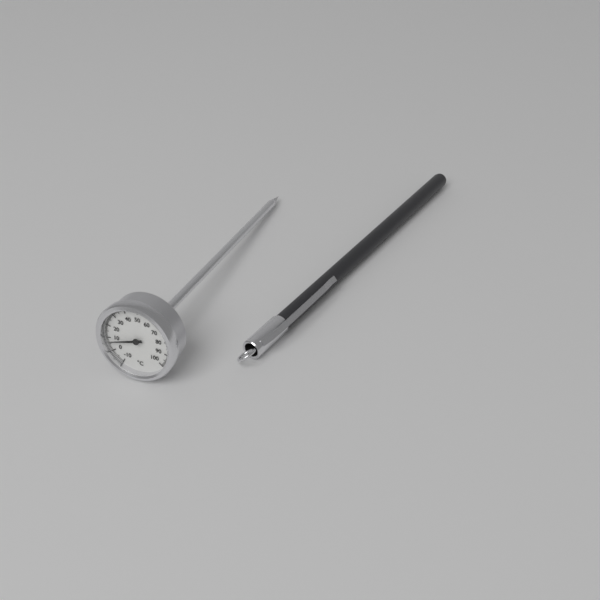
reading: 7 °C
